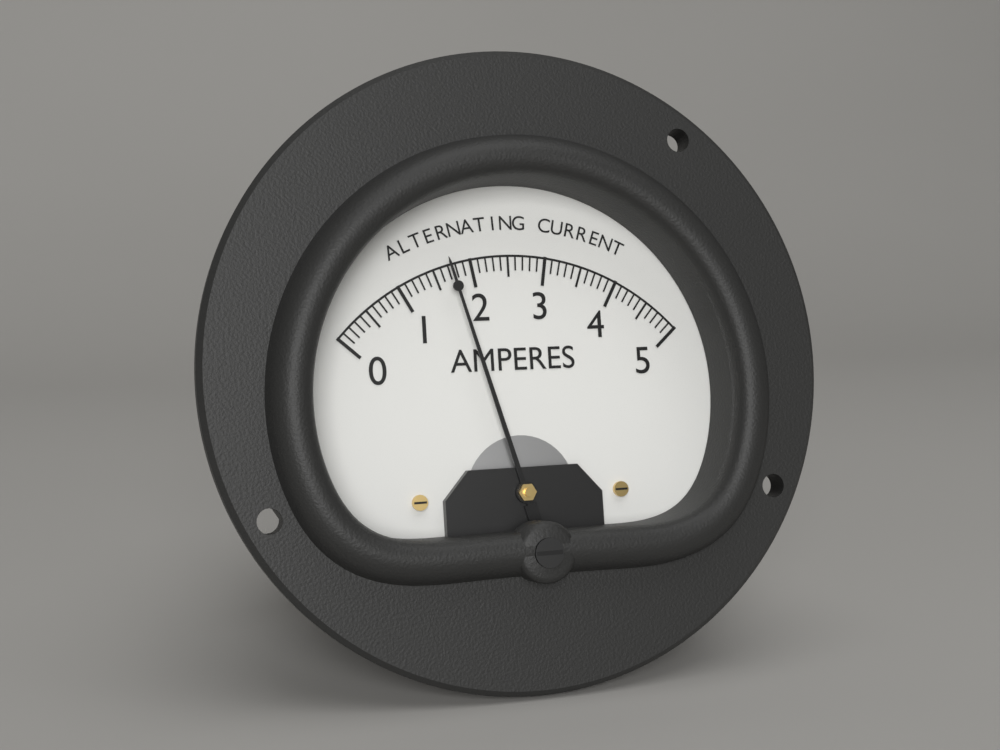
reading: 1.7 A
